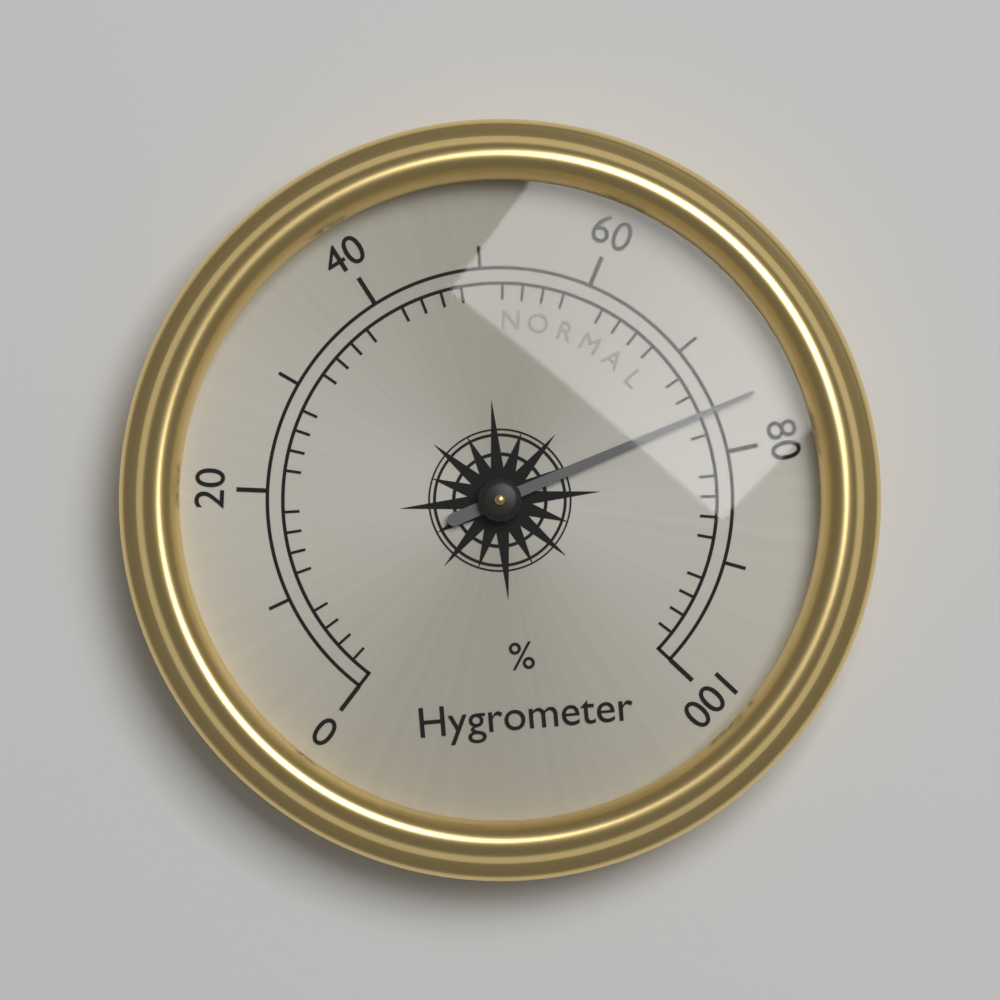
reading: 76 %
